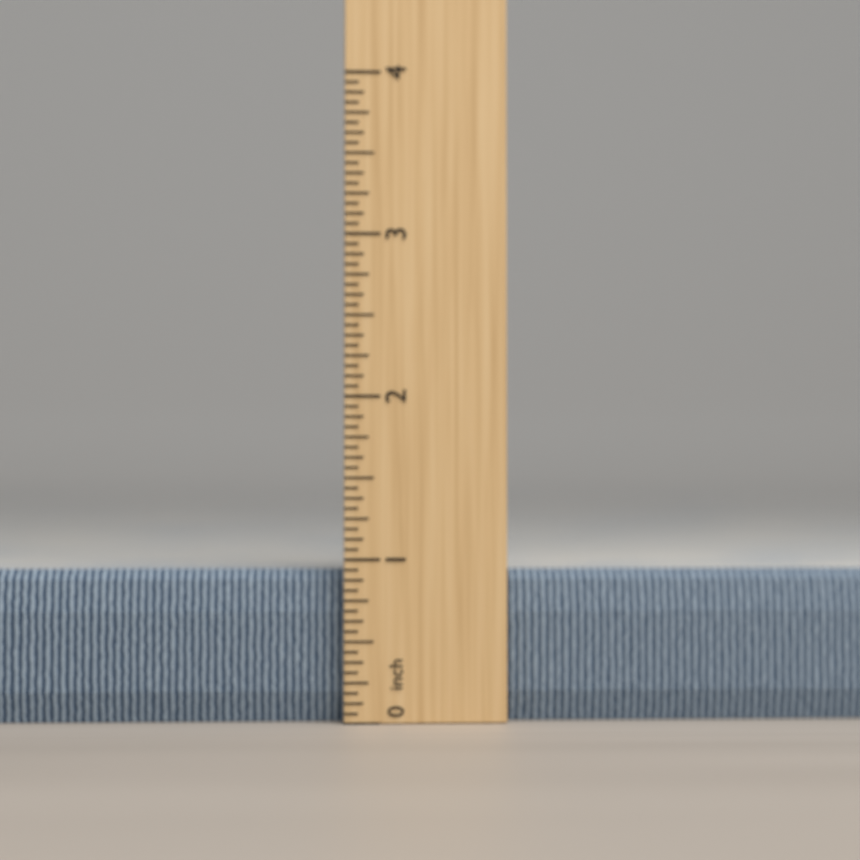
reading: 0.9375 inch
